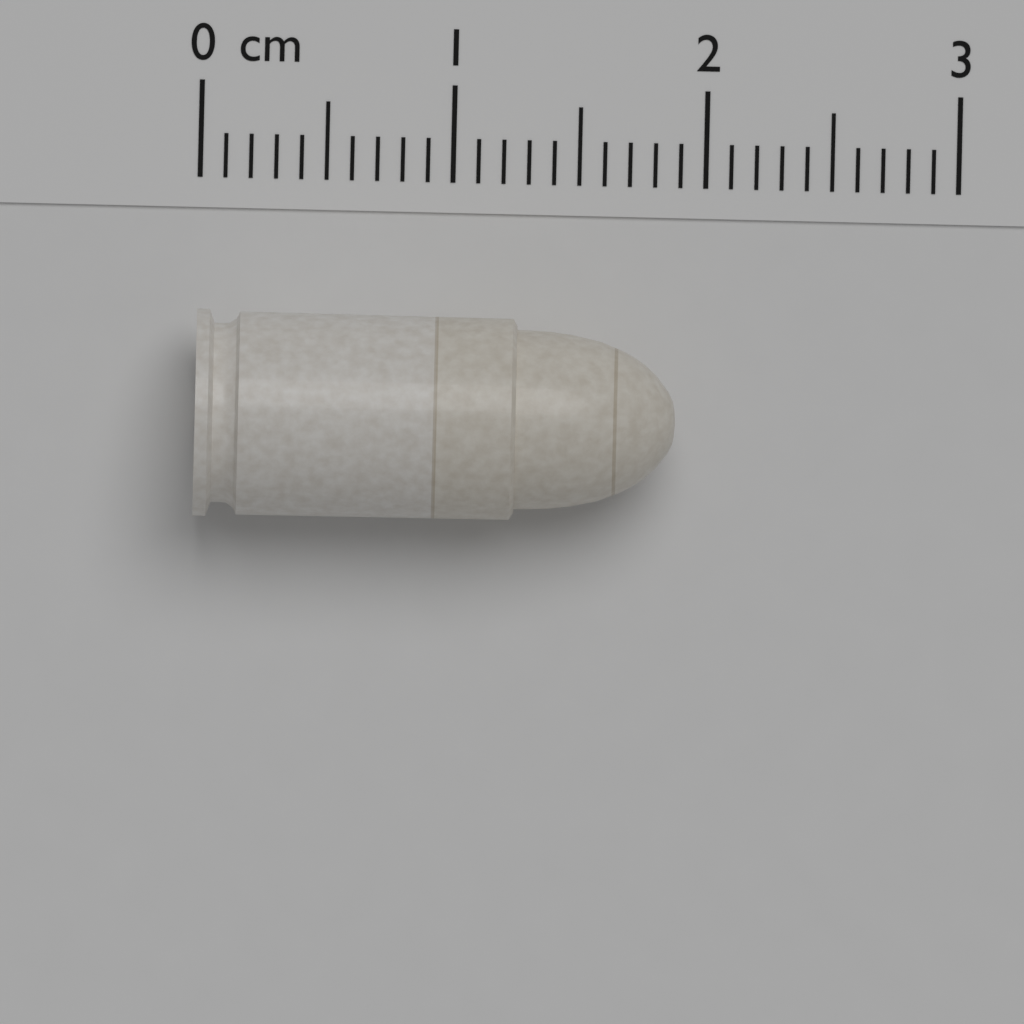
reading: 1.9 cm
